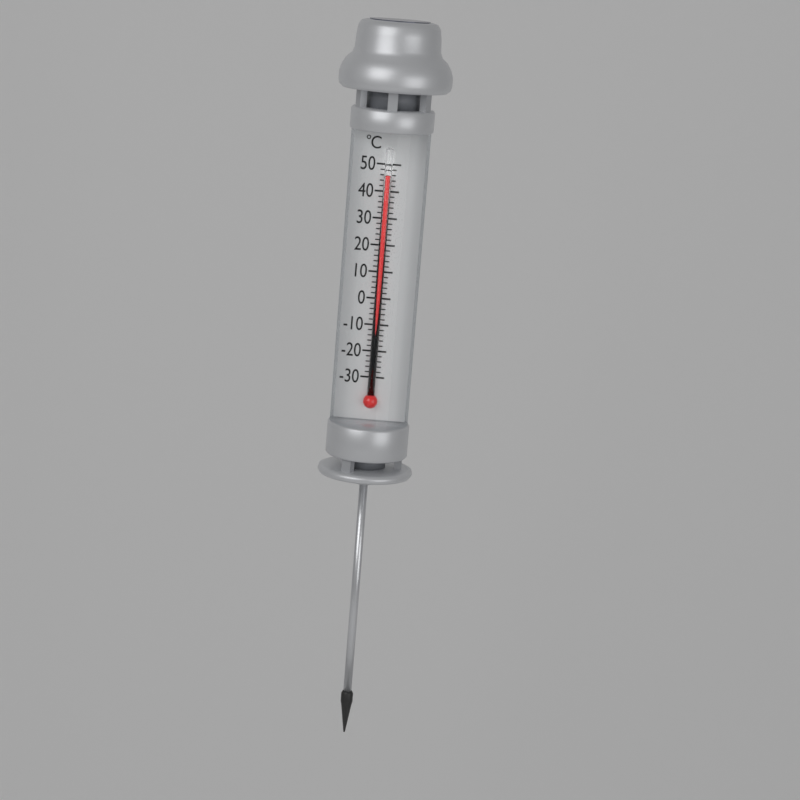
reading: 46 °C
